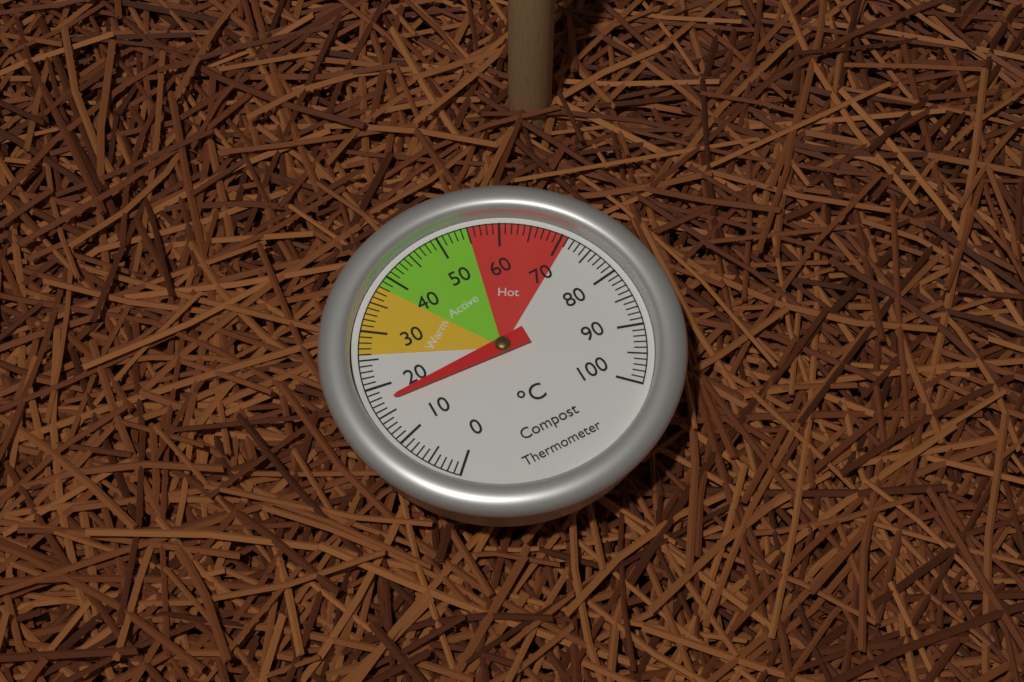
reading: 17 °C
